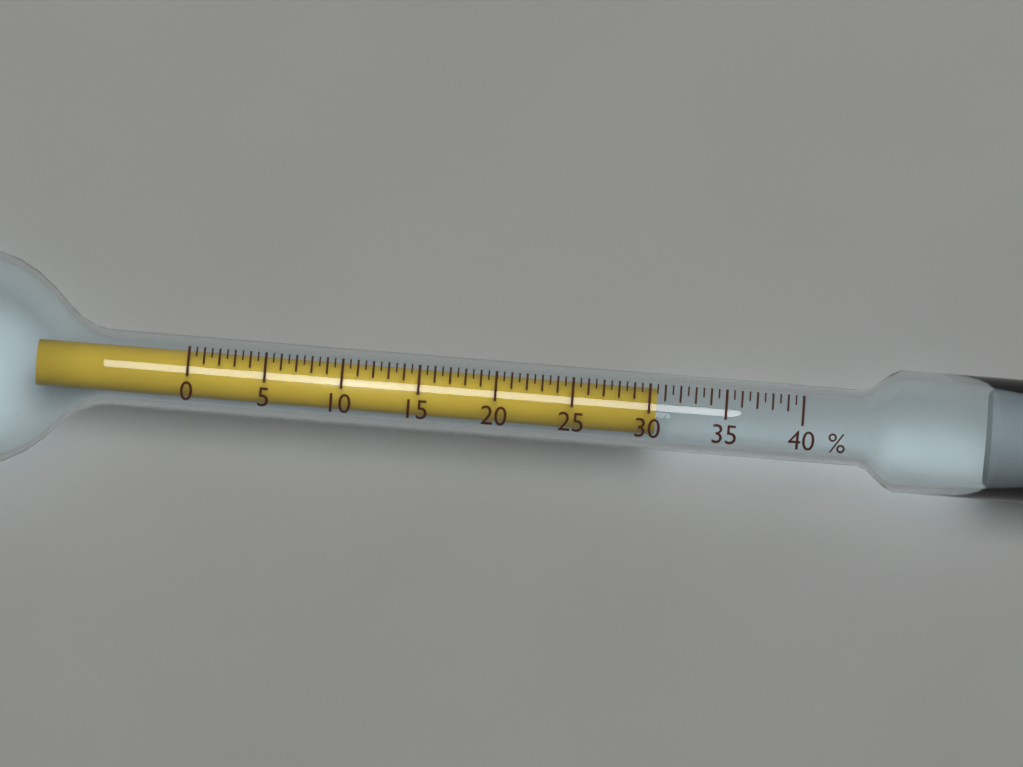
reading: 30.5 %
